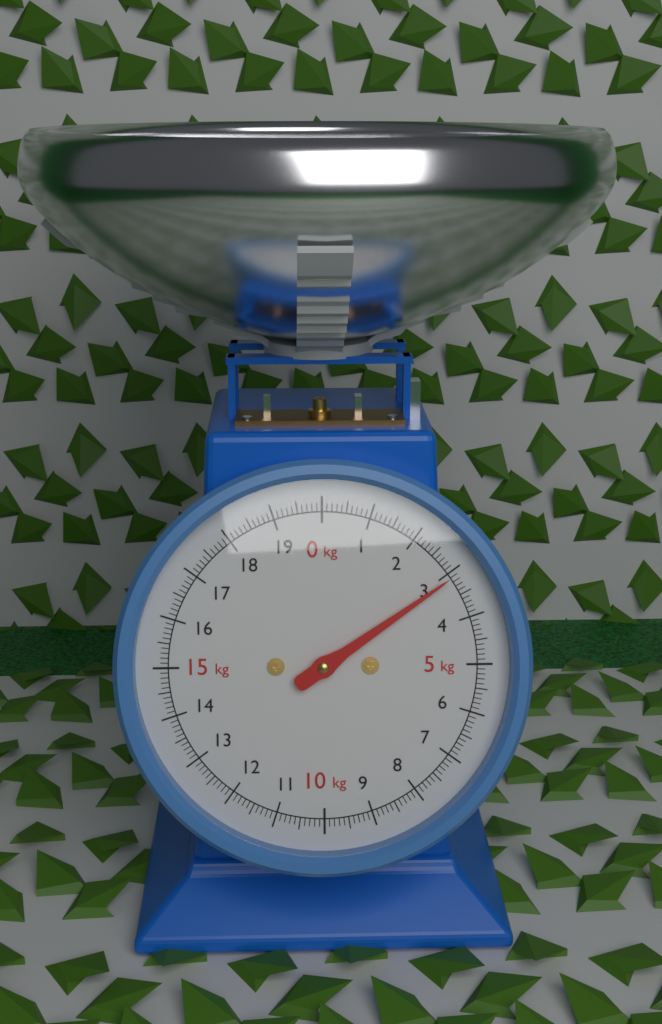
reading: 3.1 kg
